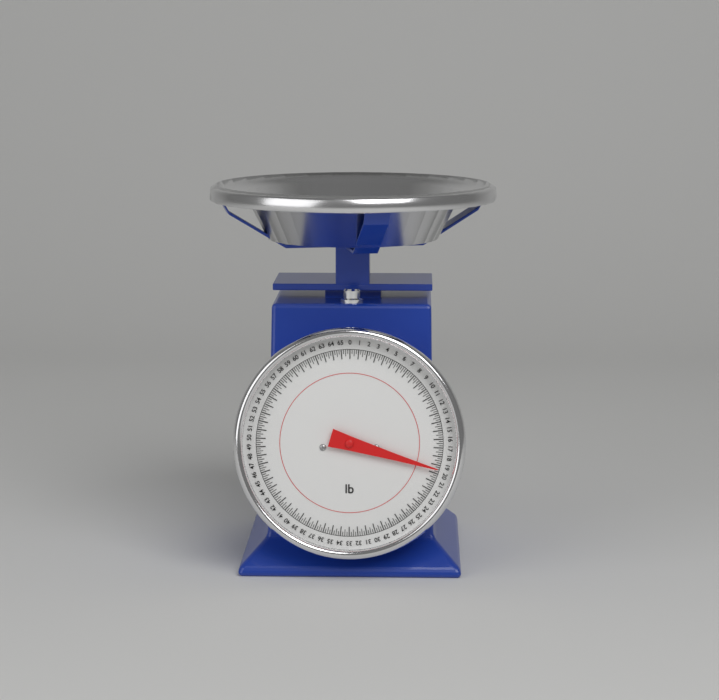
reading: 19.50 lb
